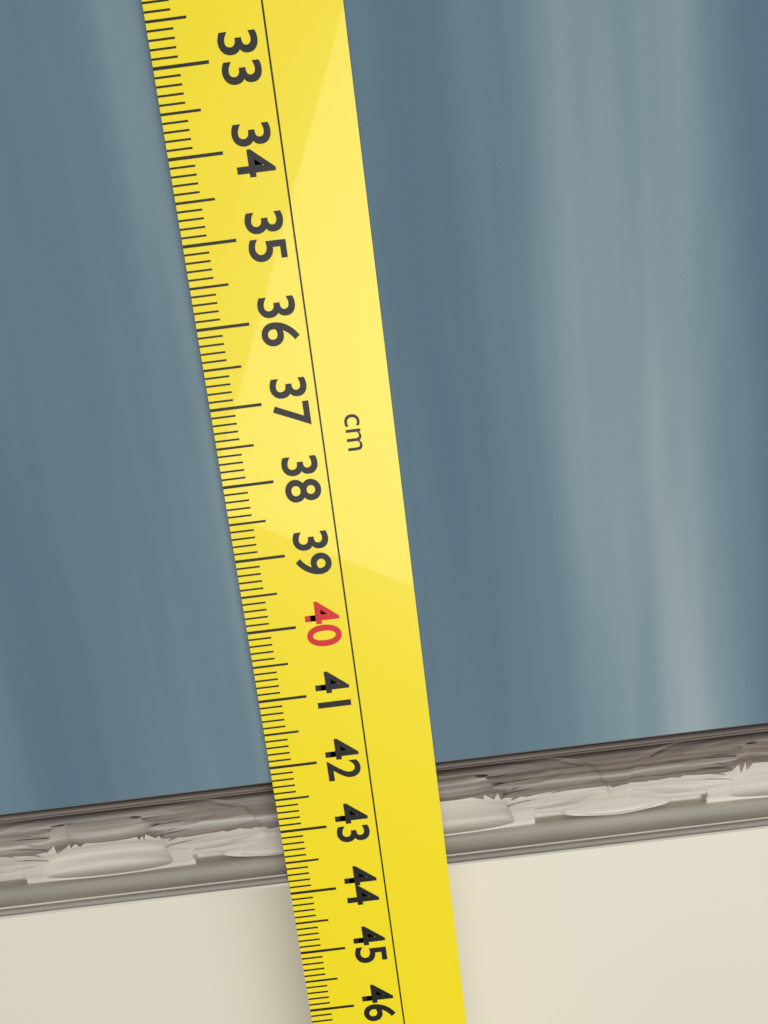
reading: 43.9 cm
